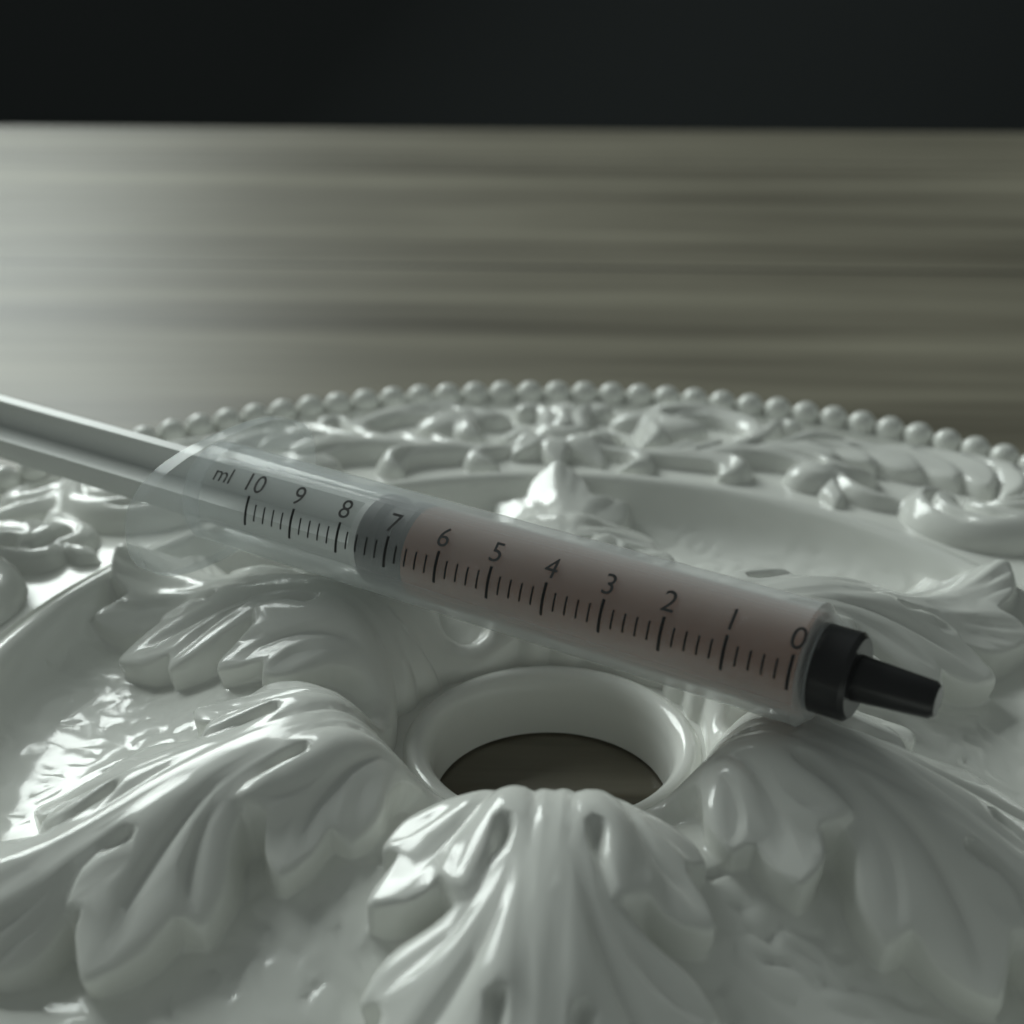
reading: 6.8 ml
